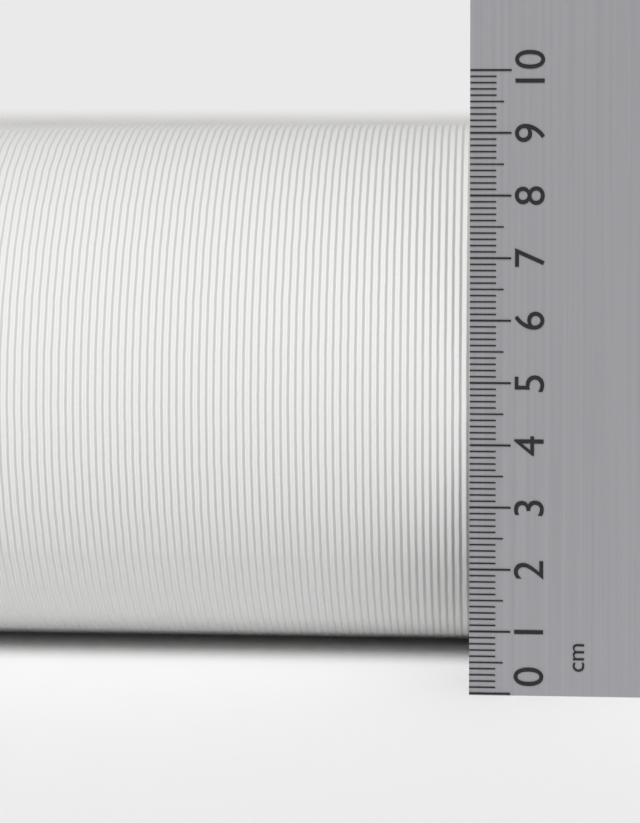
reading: 9.1 cm
